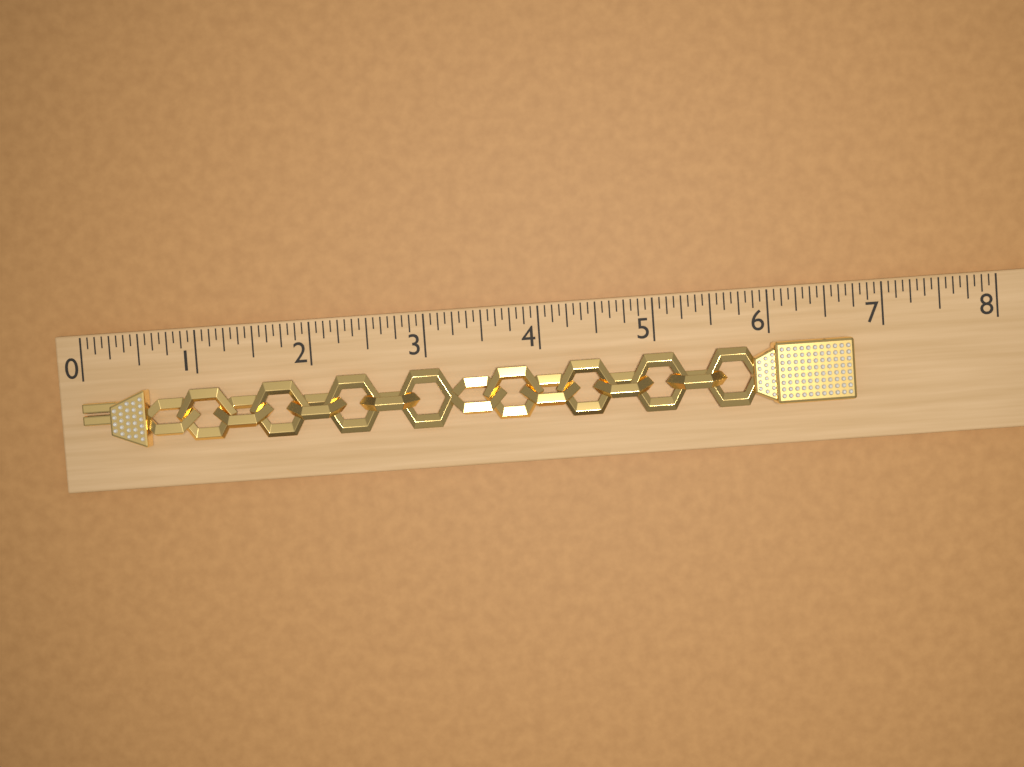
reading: 6.6875 (no unit)
